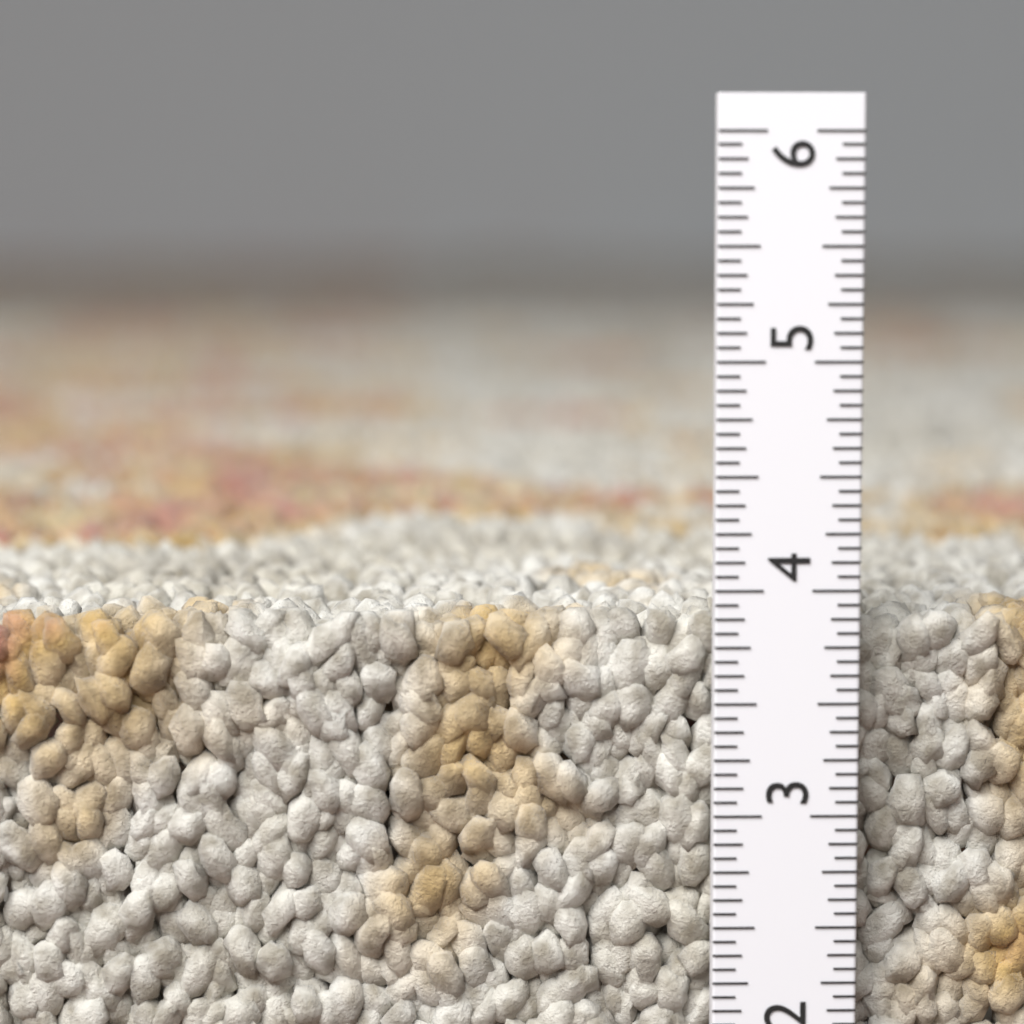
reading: 3.8750 in
